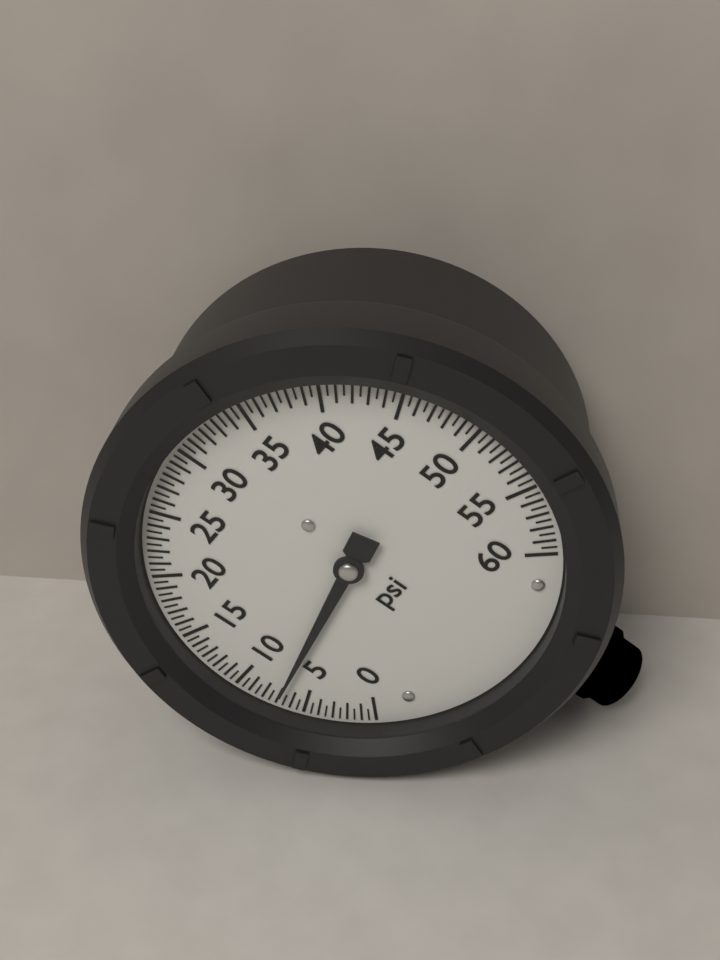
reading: 7.0 psi
